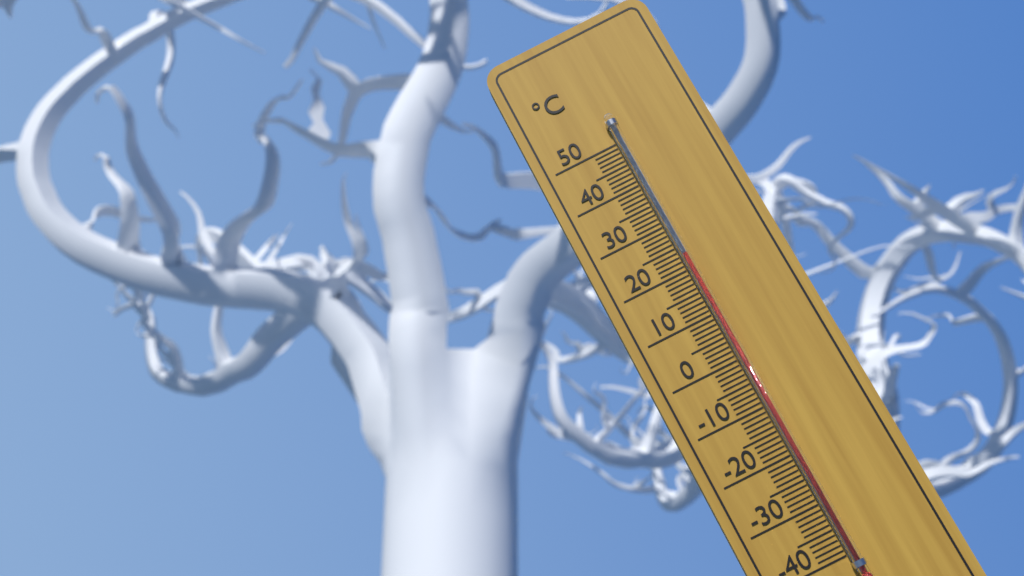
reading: 23 °C
